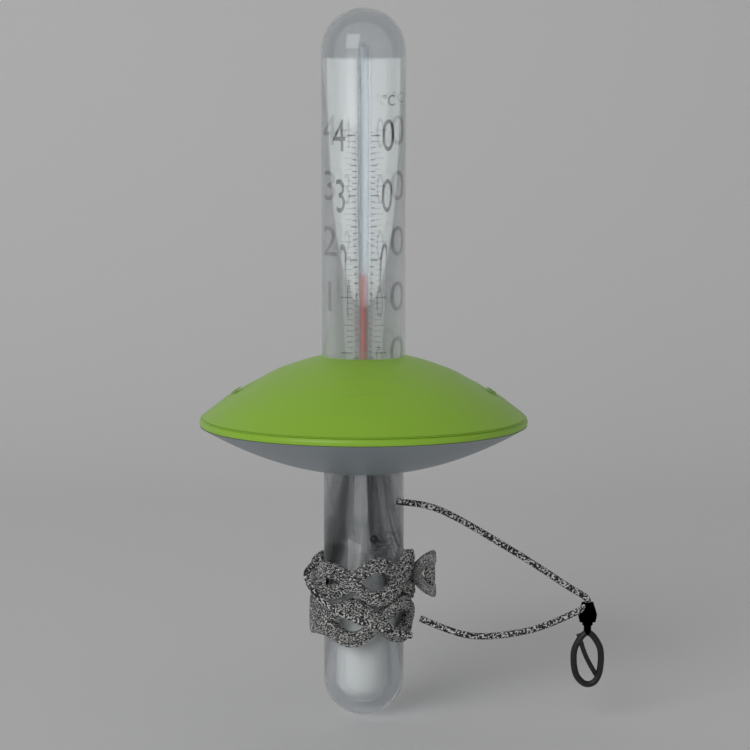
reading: 14 °C
